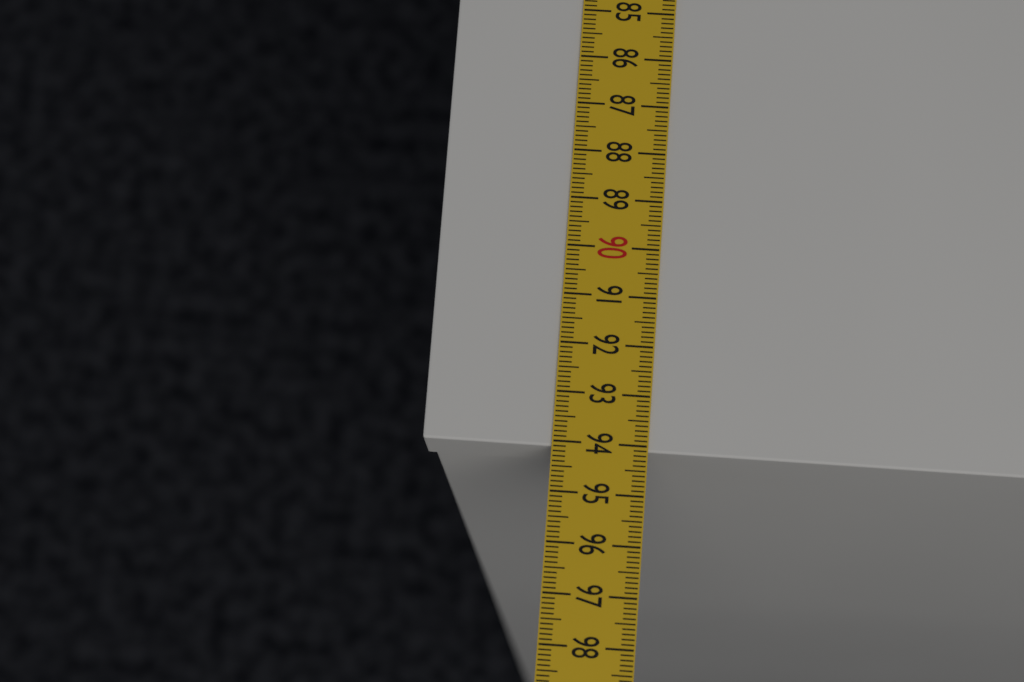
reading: 94.1 cm
